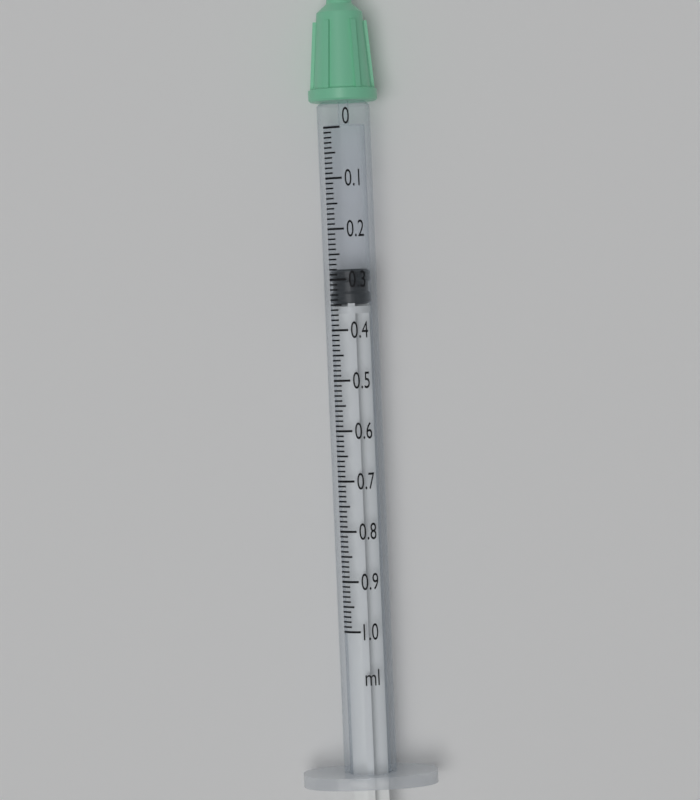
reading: 0.28 ml
